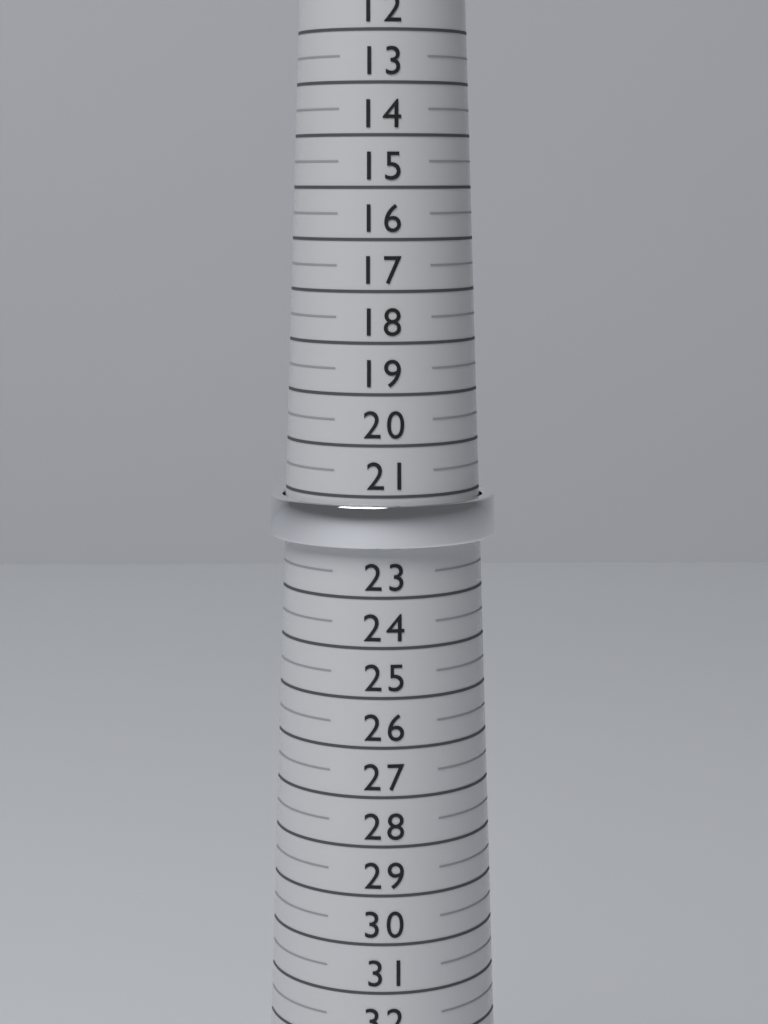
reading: 22.0 (no unit)
